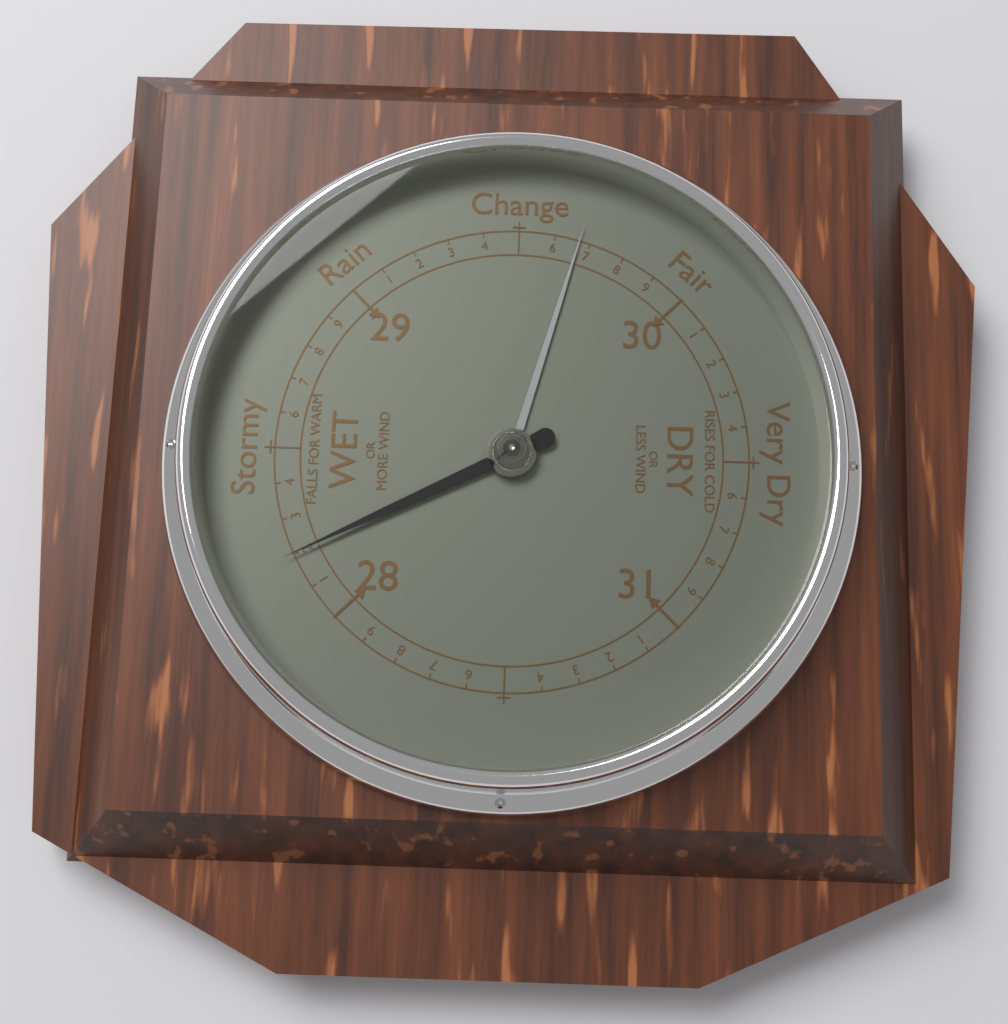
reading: 28.2 inHg
